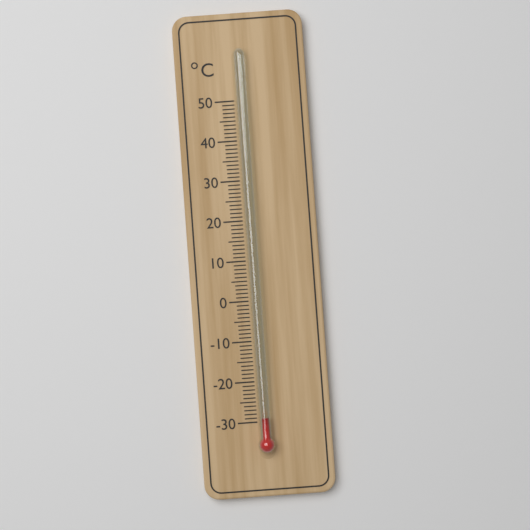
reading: -29 °C
